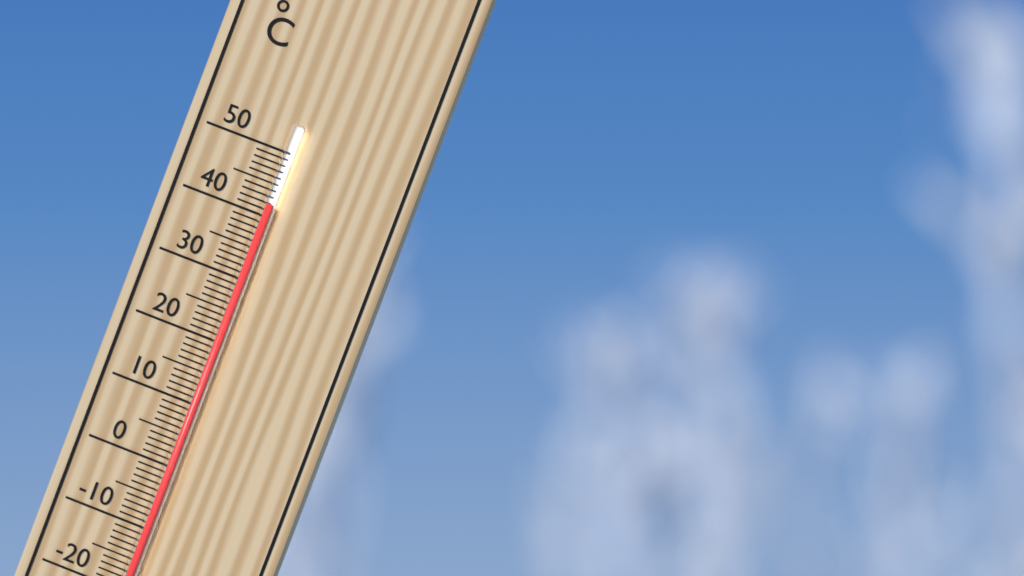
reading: 42 °C
